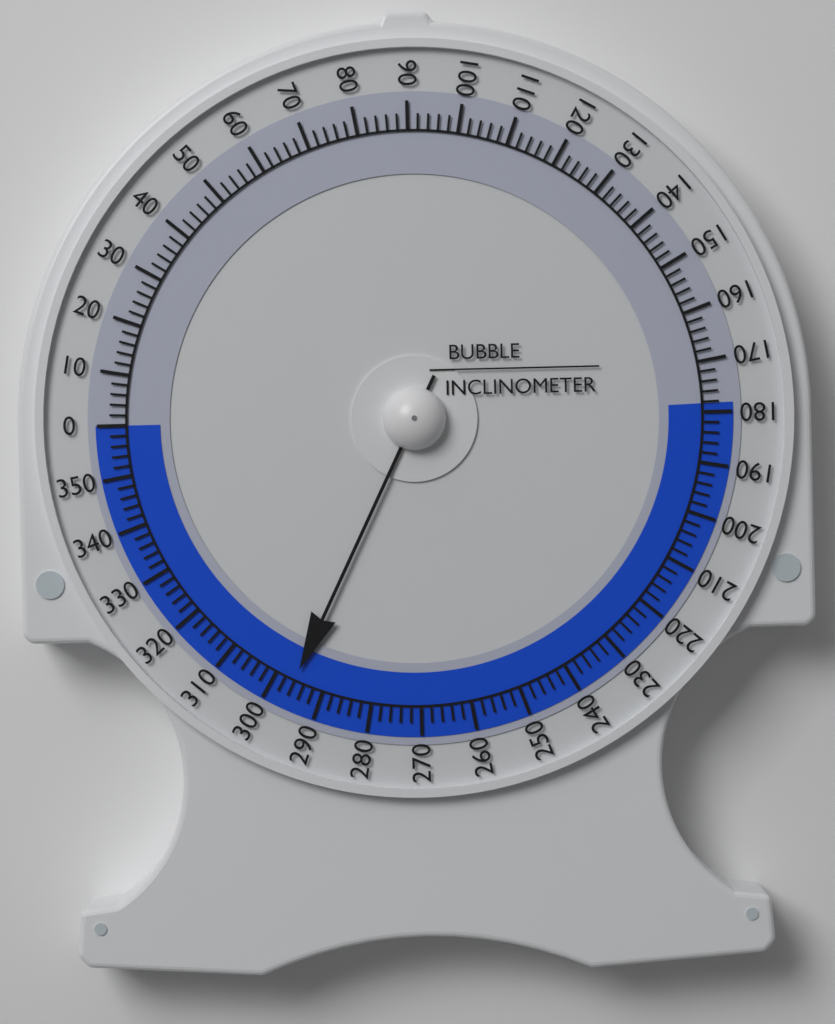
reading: 296 (no unit)
